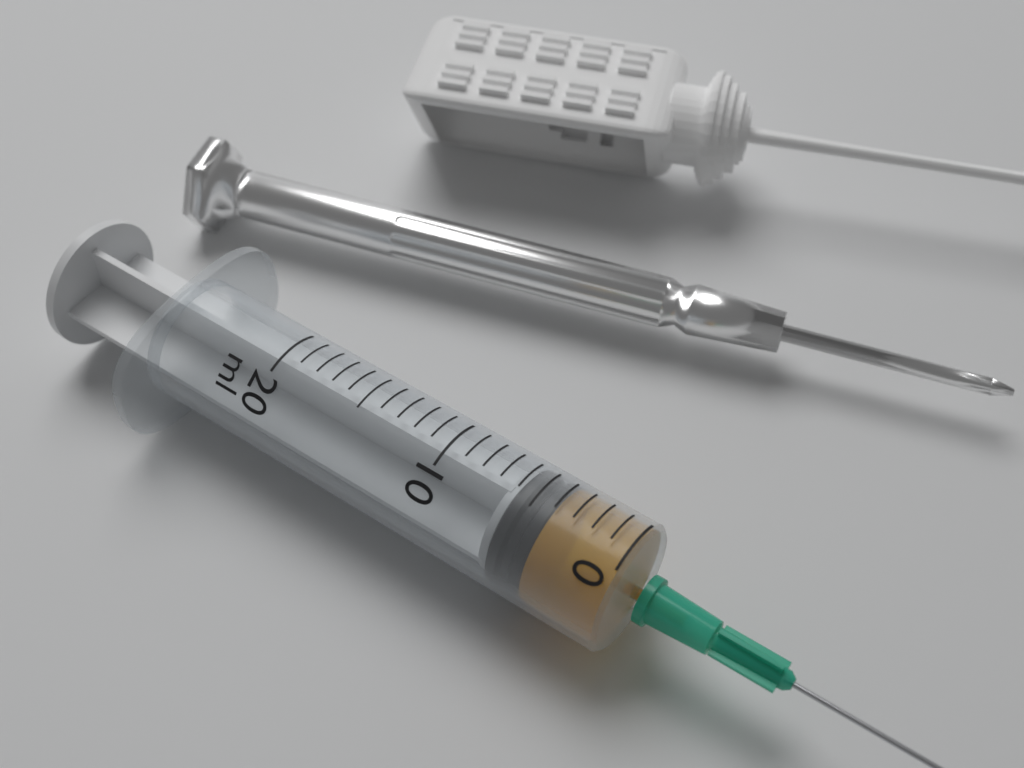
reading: 4 ml
